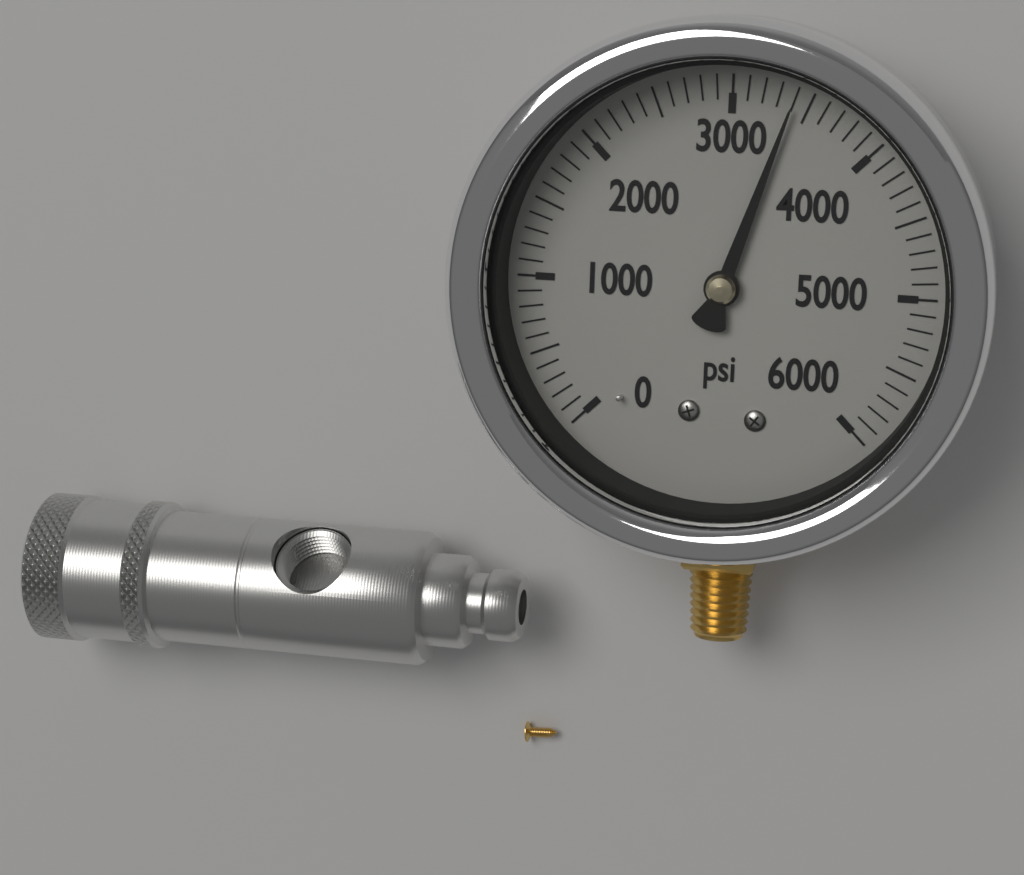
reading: 3400 psi
